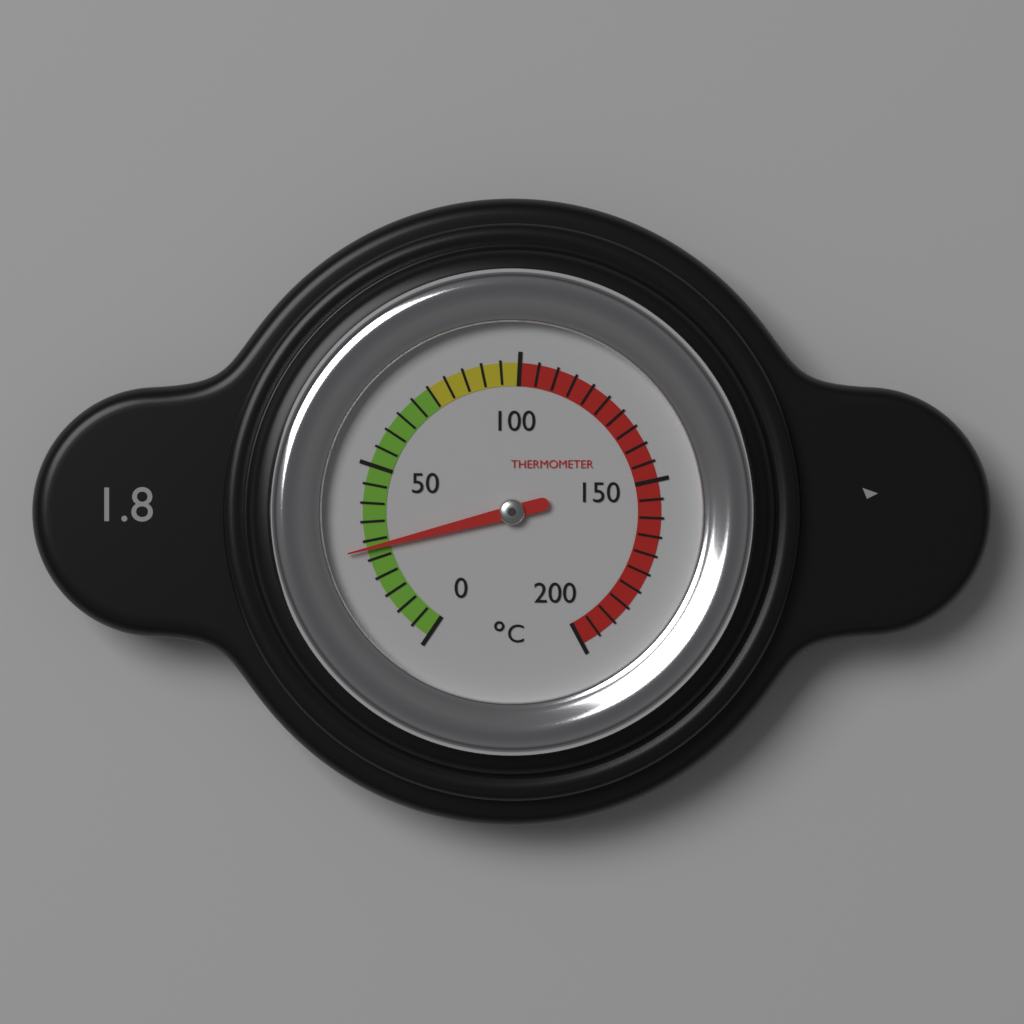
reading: 28 °C
